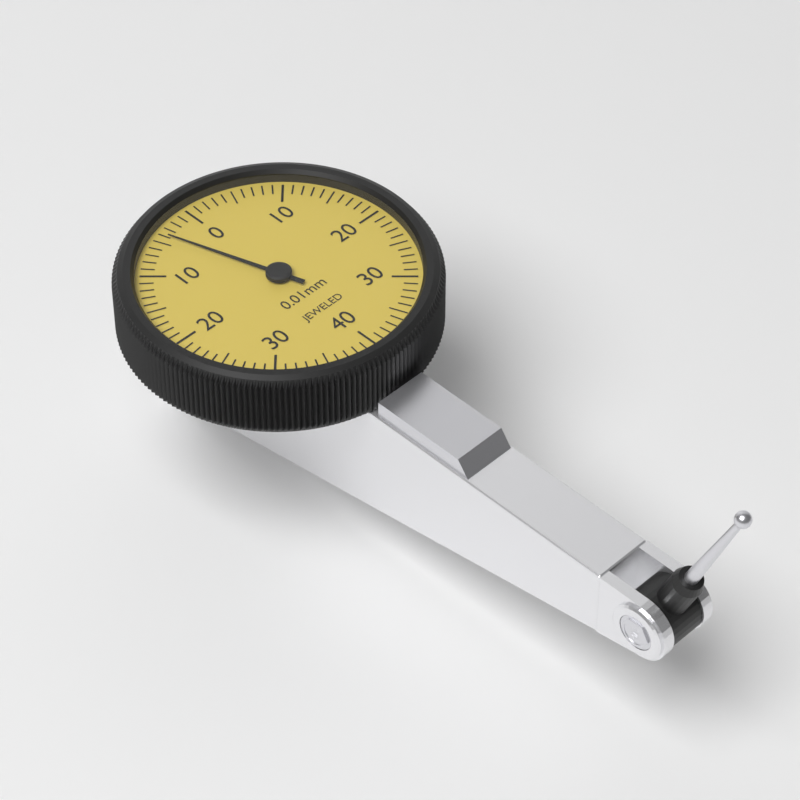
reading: 0.04 mm
